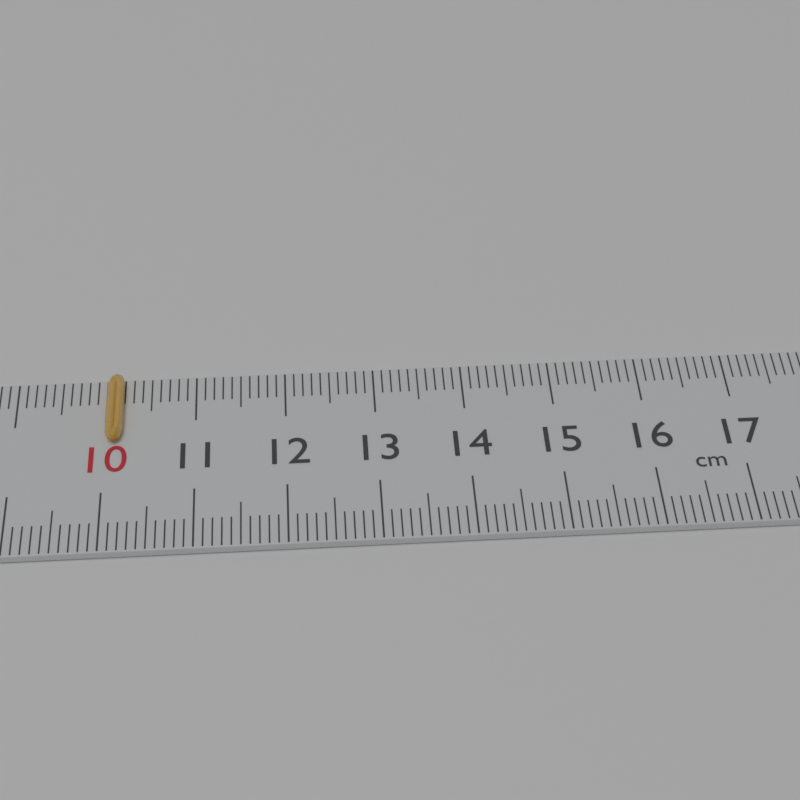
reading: 10.2 cm
